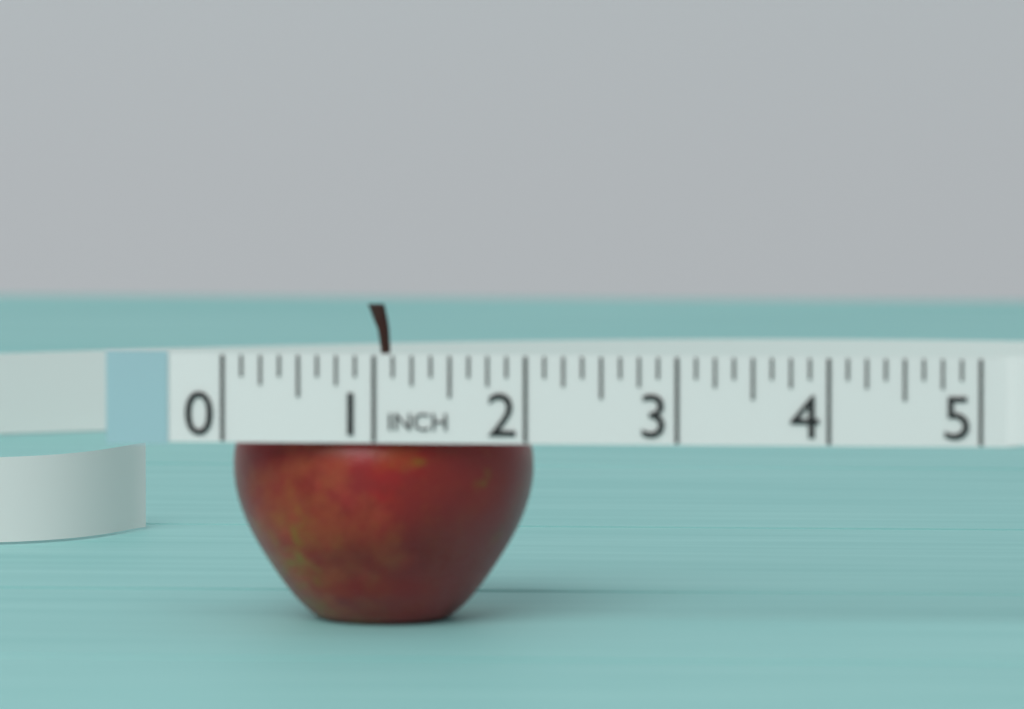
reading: 2.000 in
